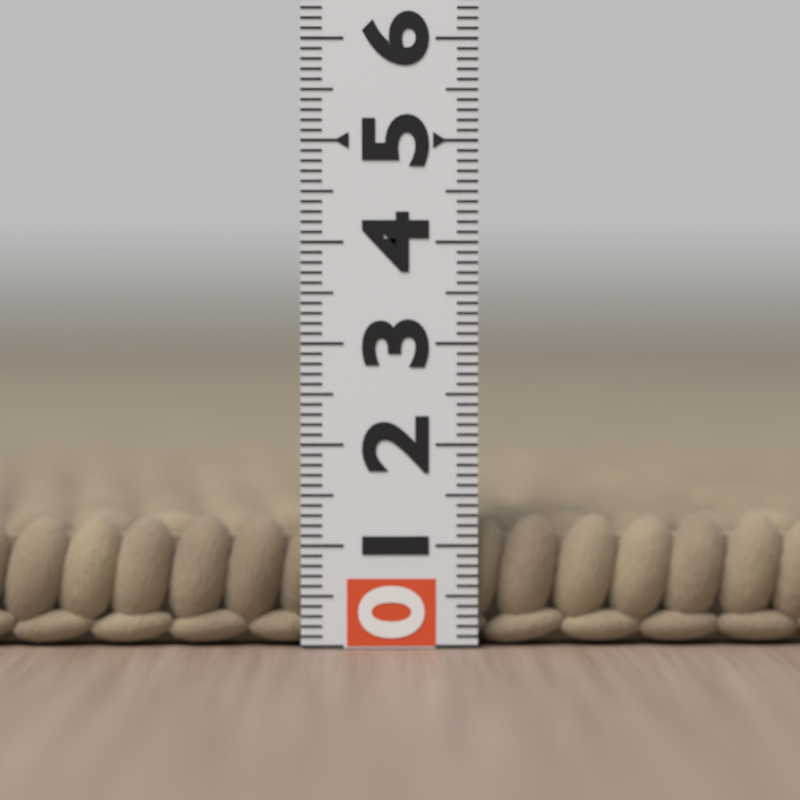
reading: 1.3 (no unit)
